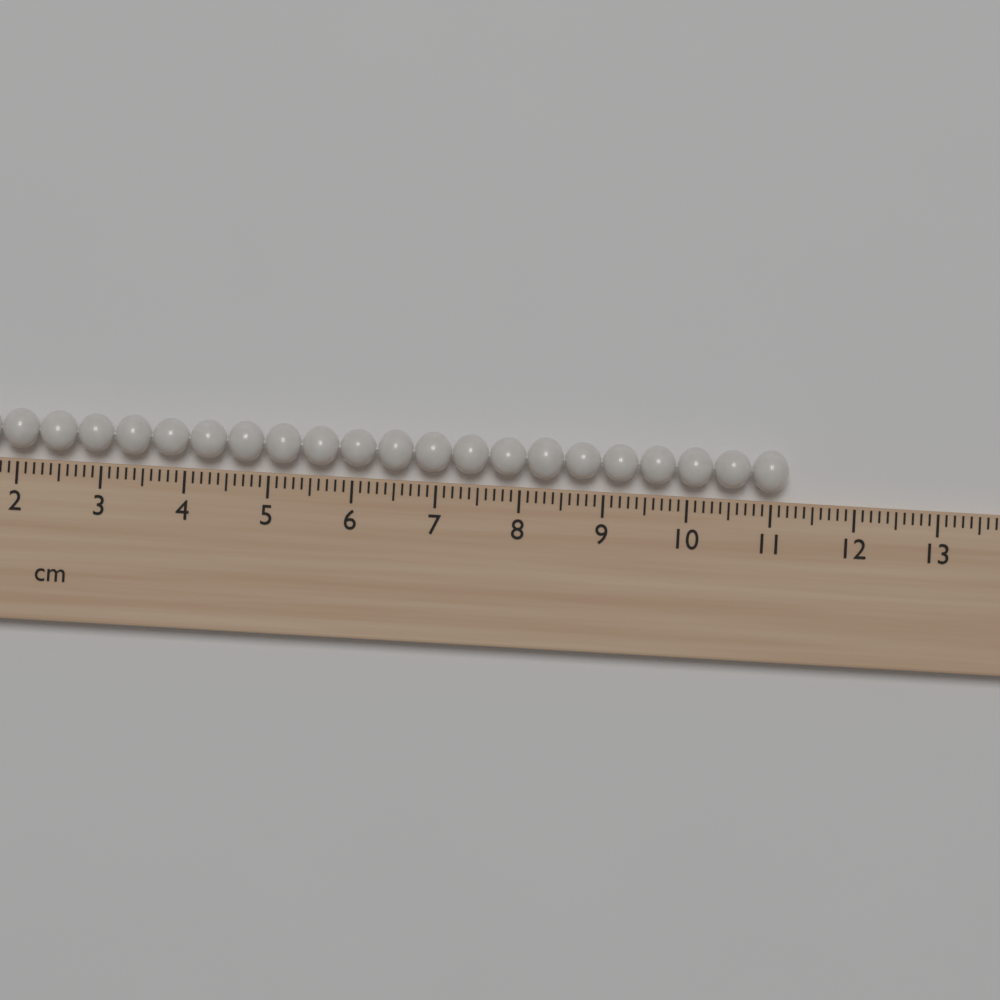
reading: 11.2 cm
